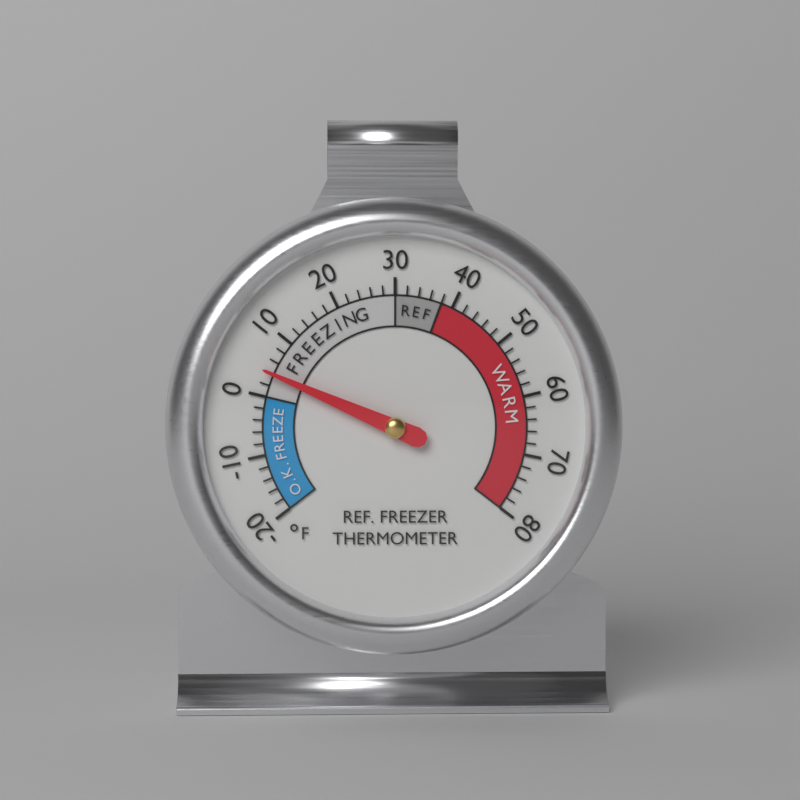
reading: 4 °F
